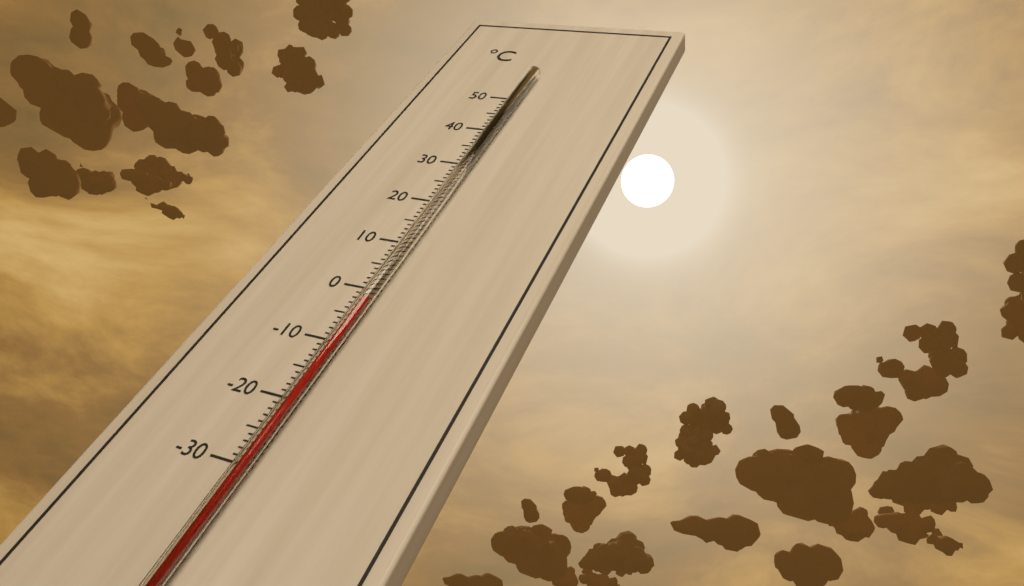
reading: -3 °C
